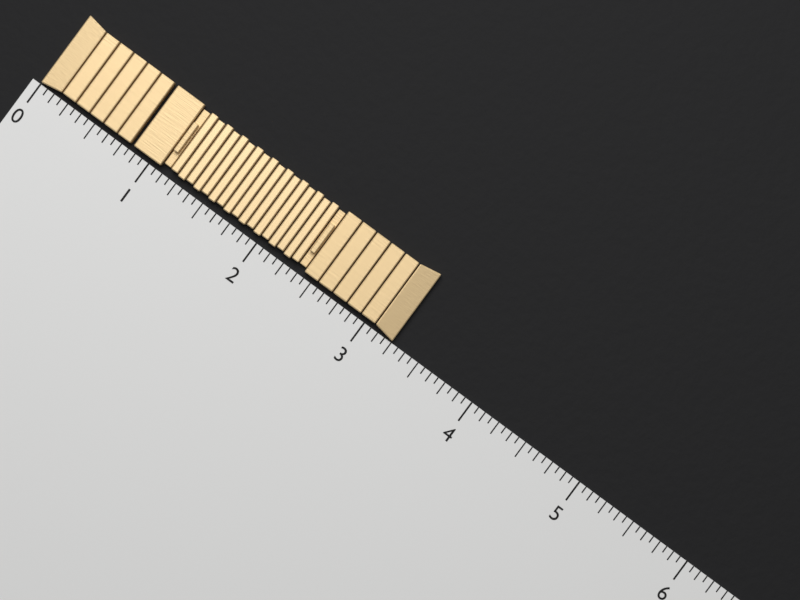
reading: 3.2500 (no unit)
